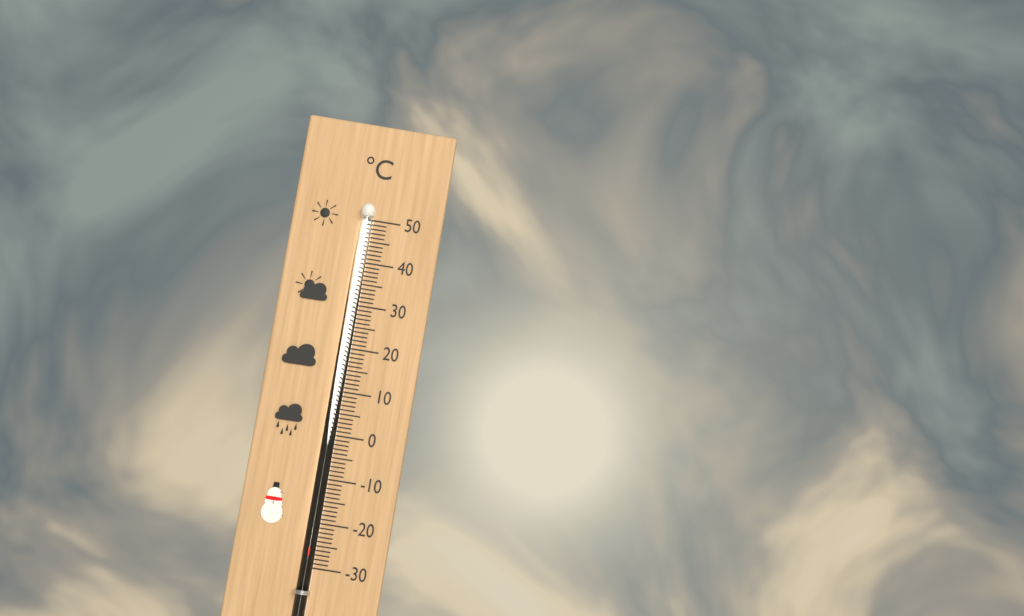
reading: -25 °C
